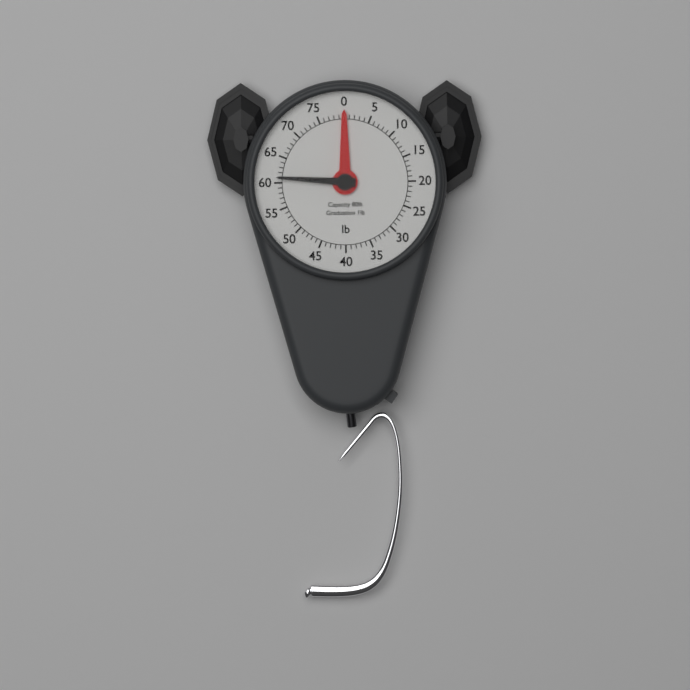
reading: 61 lb
